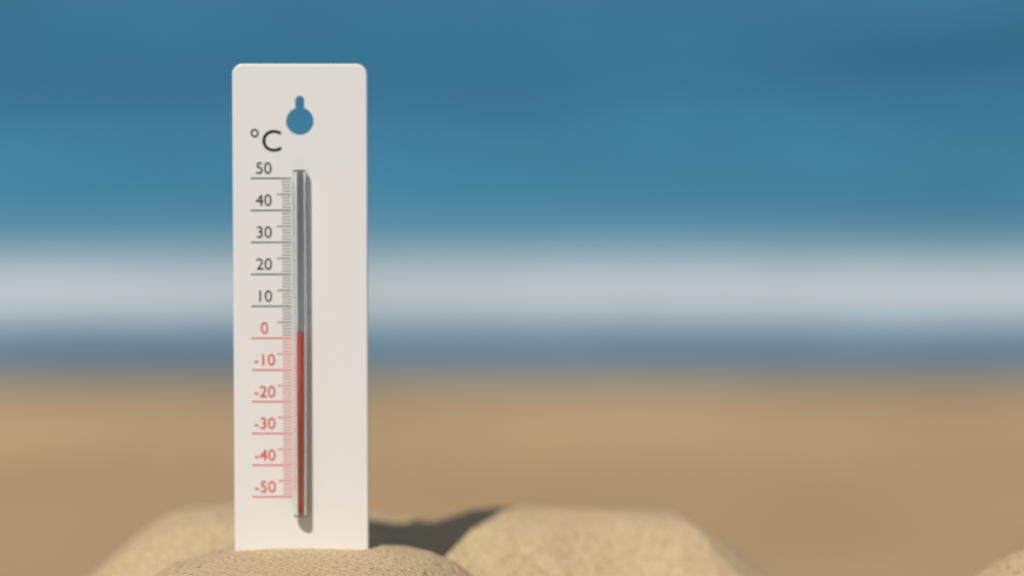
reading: 2 °C
